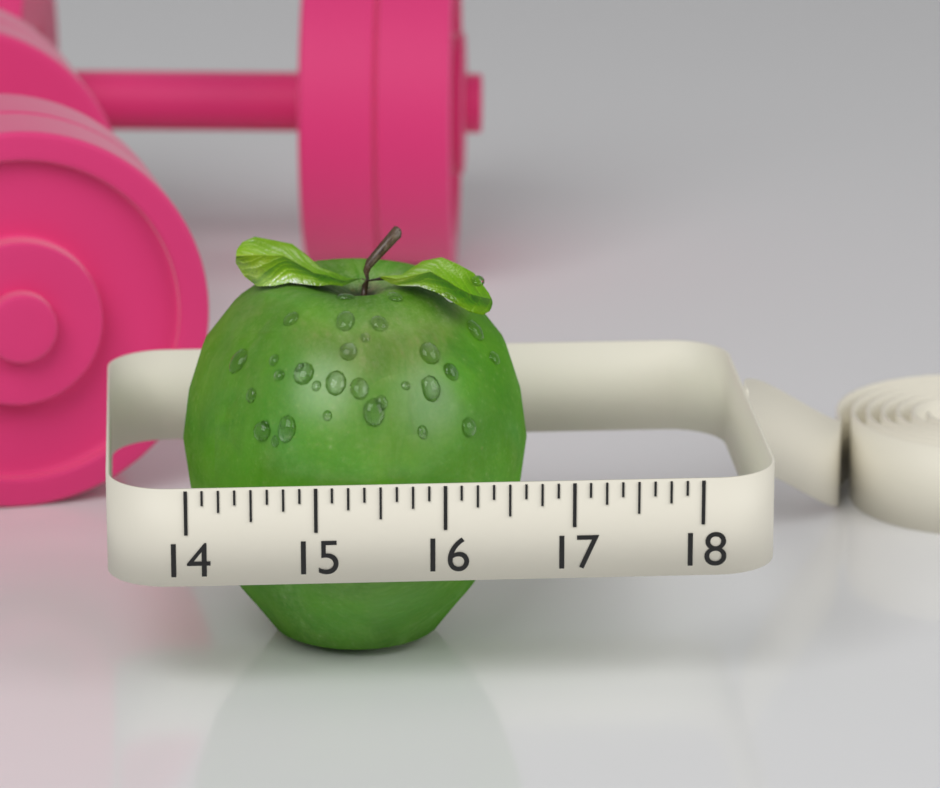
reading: 16.750 (no unit)
